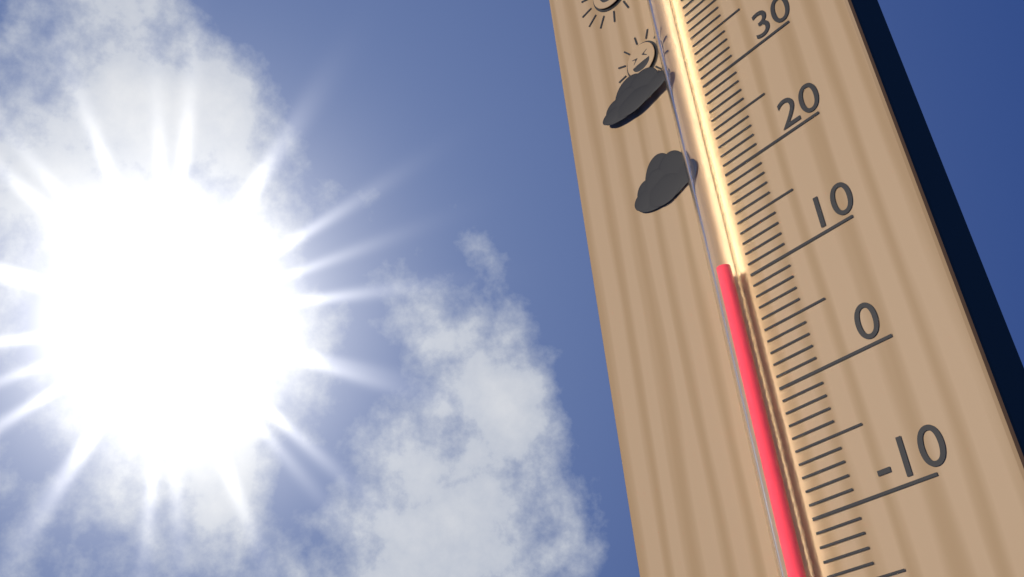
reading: 11 °C
